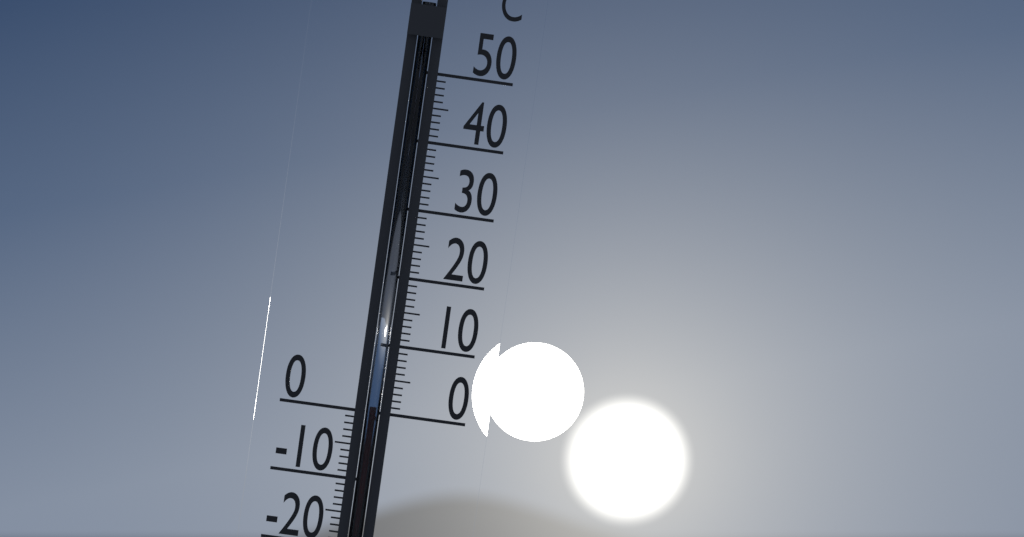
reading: 1 °C
